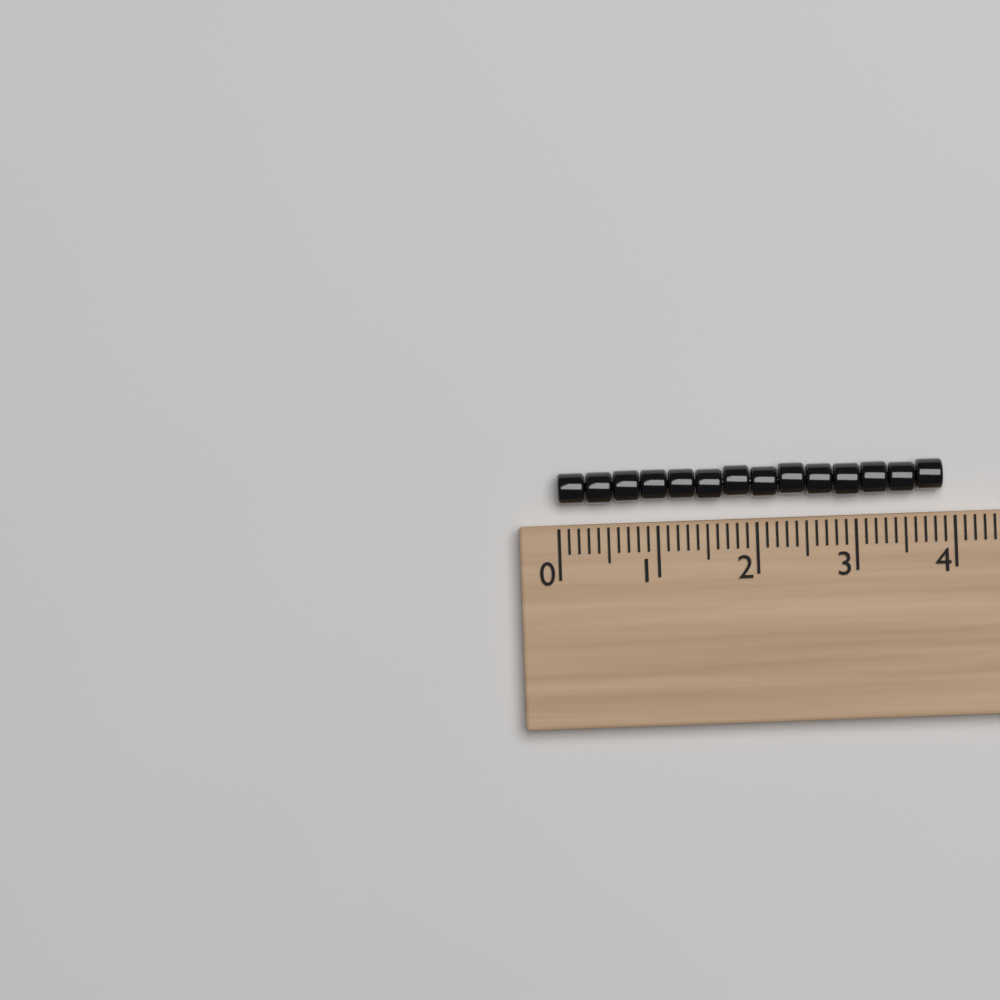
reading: 3.9 (no unit)
